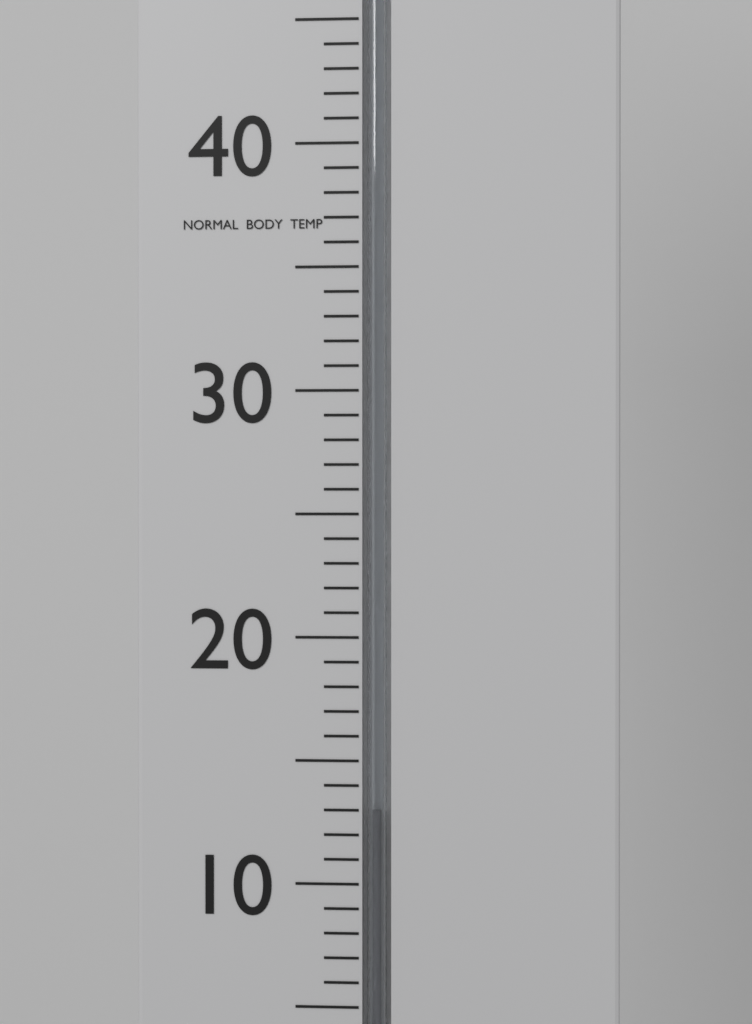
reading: 13 °C
